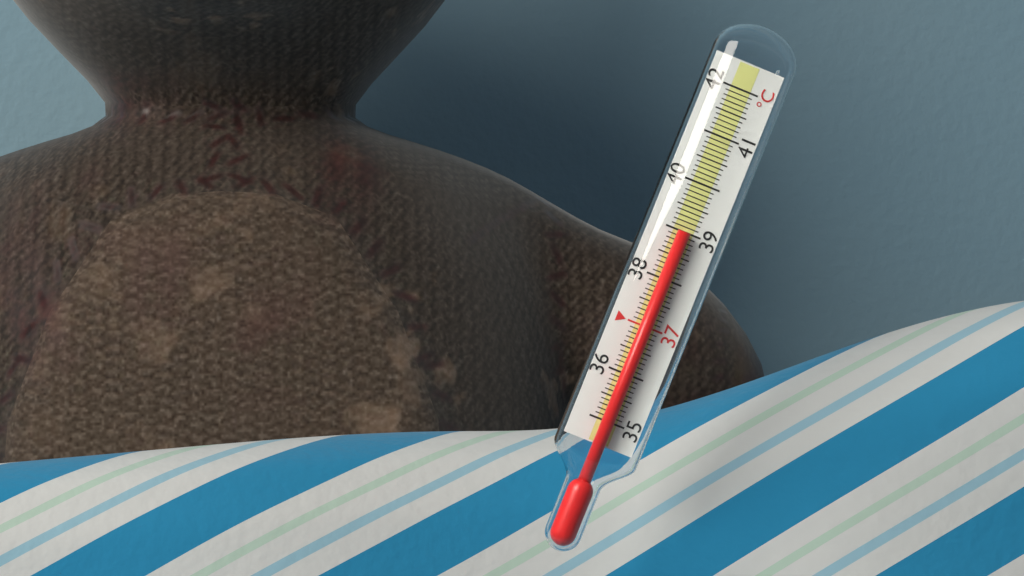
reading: 39.0 °C
